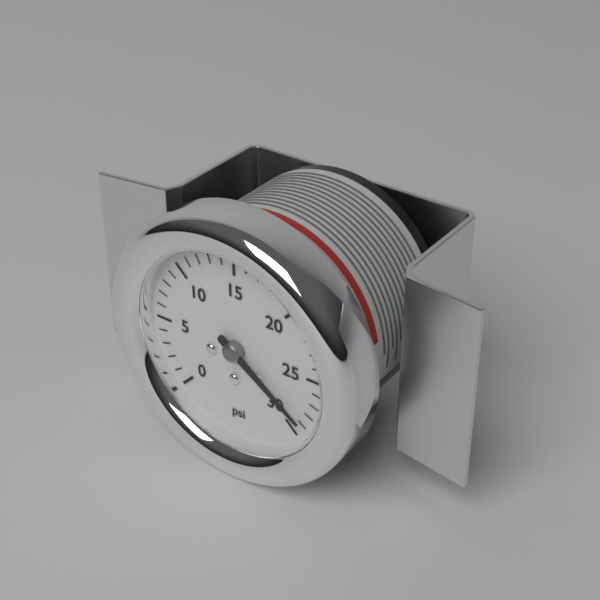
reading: 29 psi
